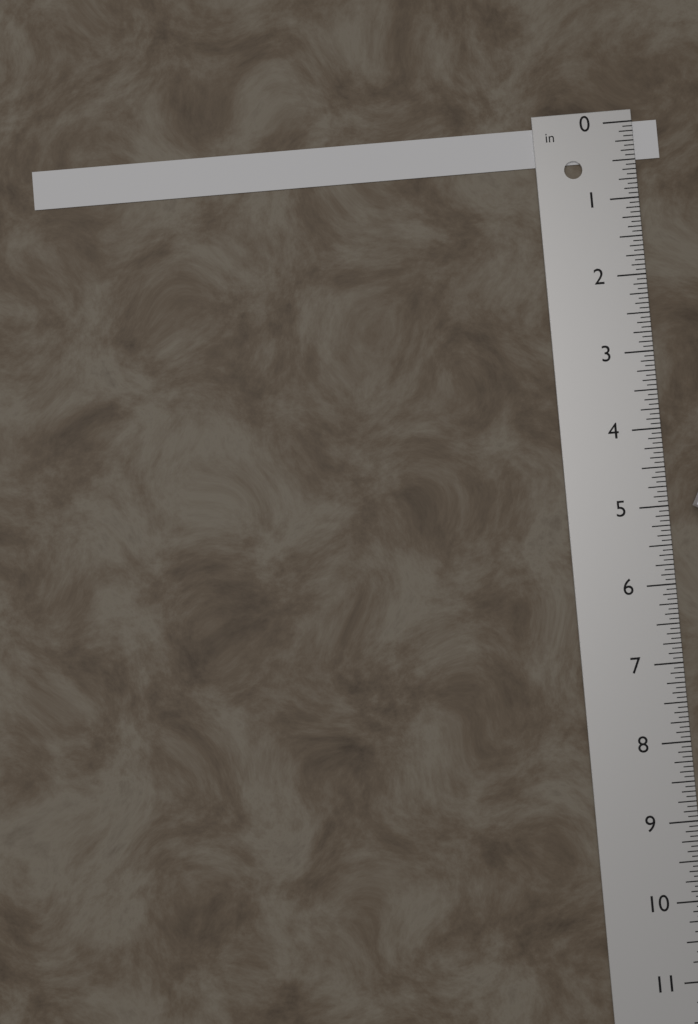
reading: 0.5000 in
